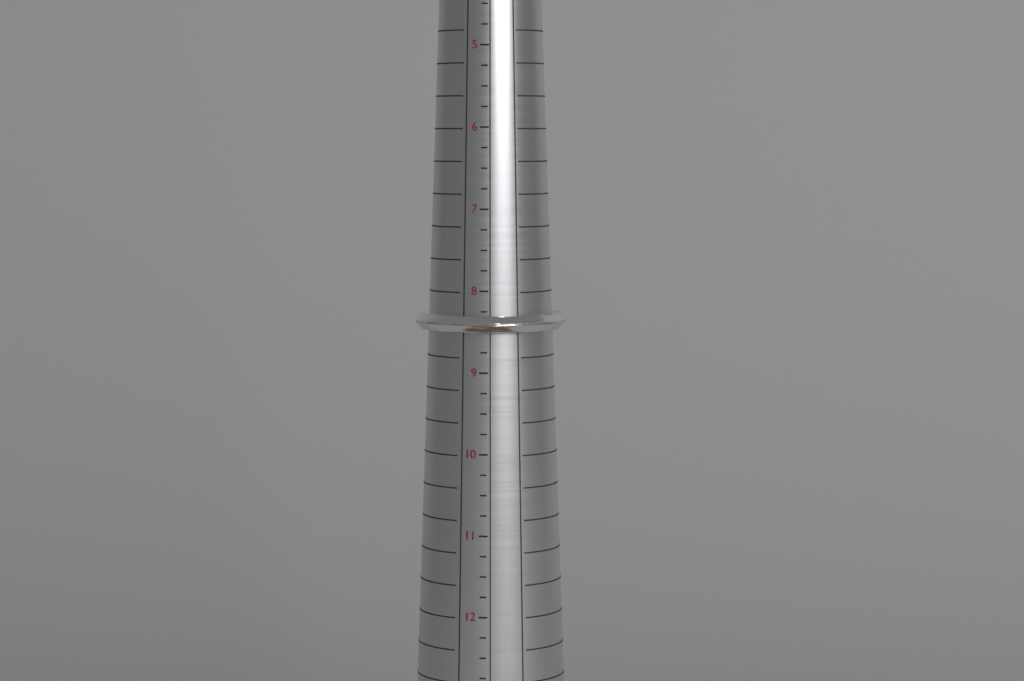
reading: 8.50 (no unit)
